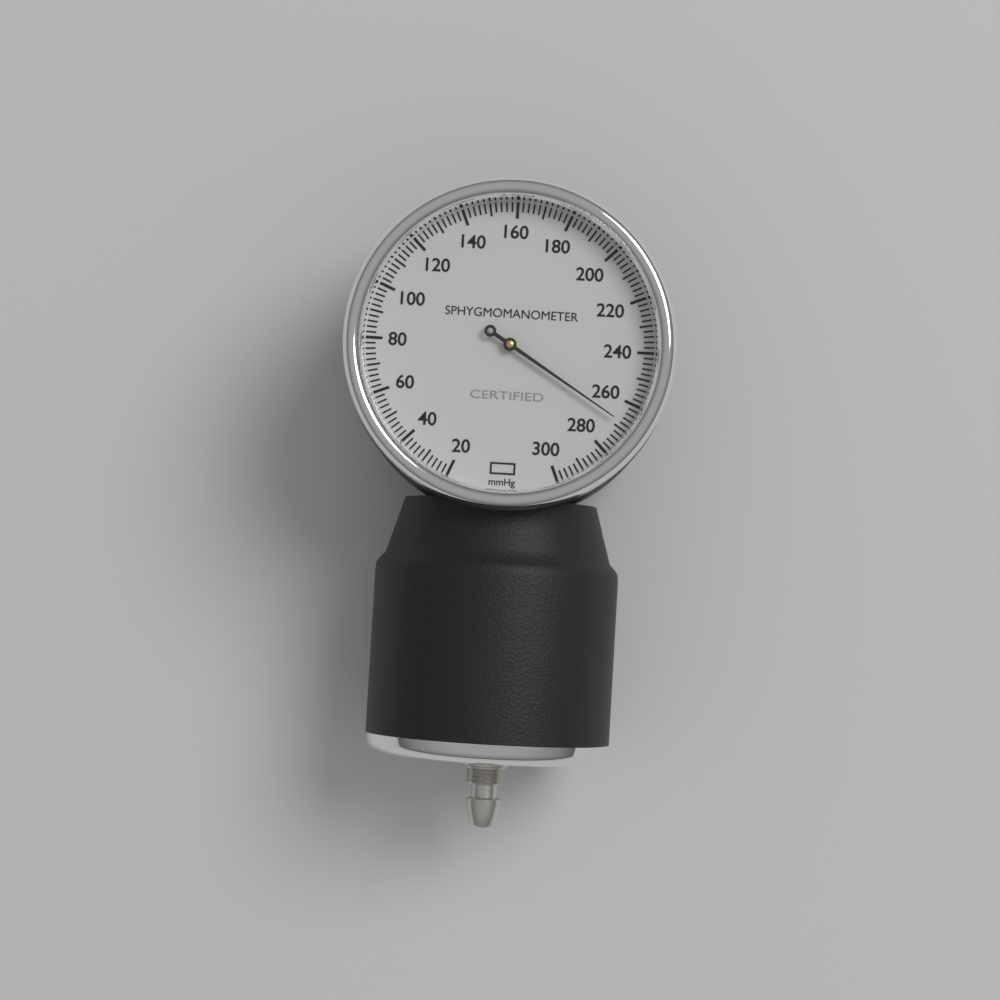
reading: 268 mmHg
